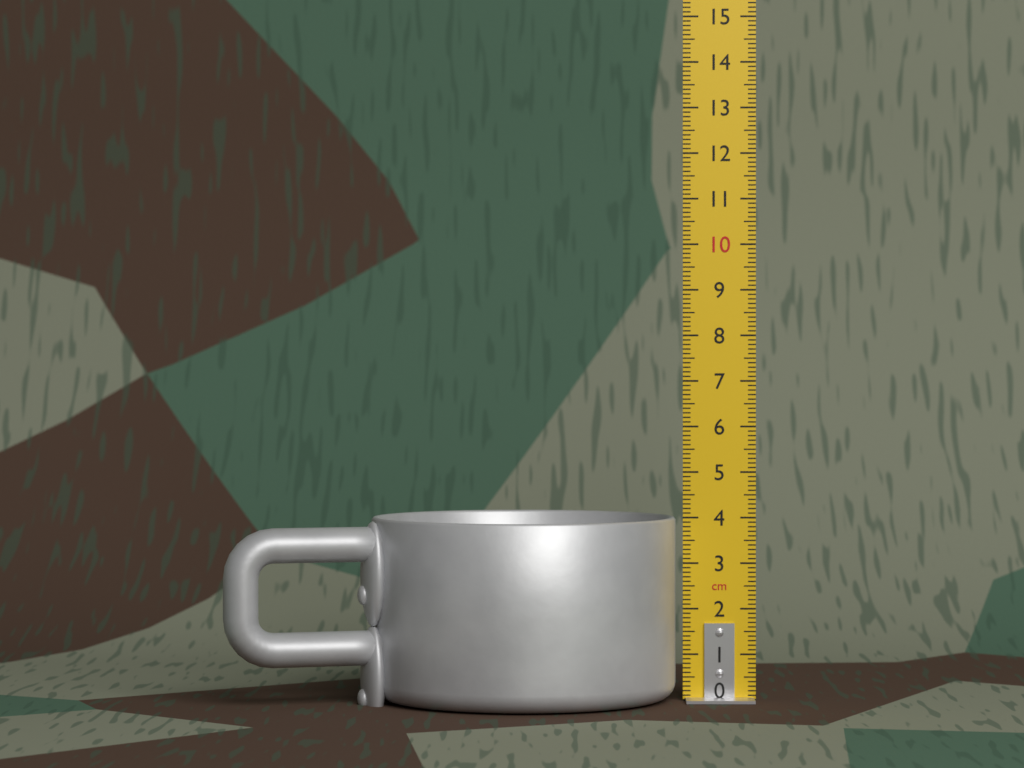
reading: 4.0 cm
